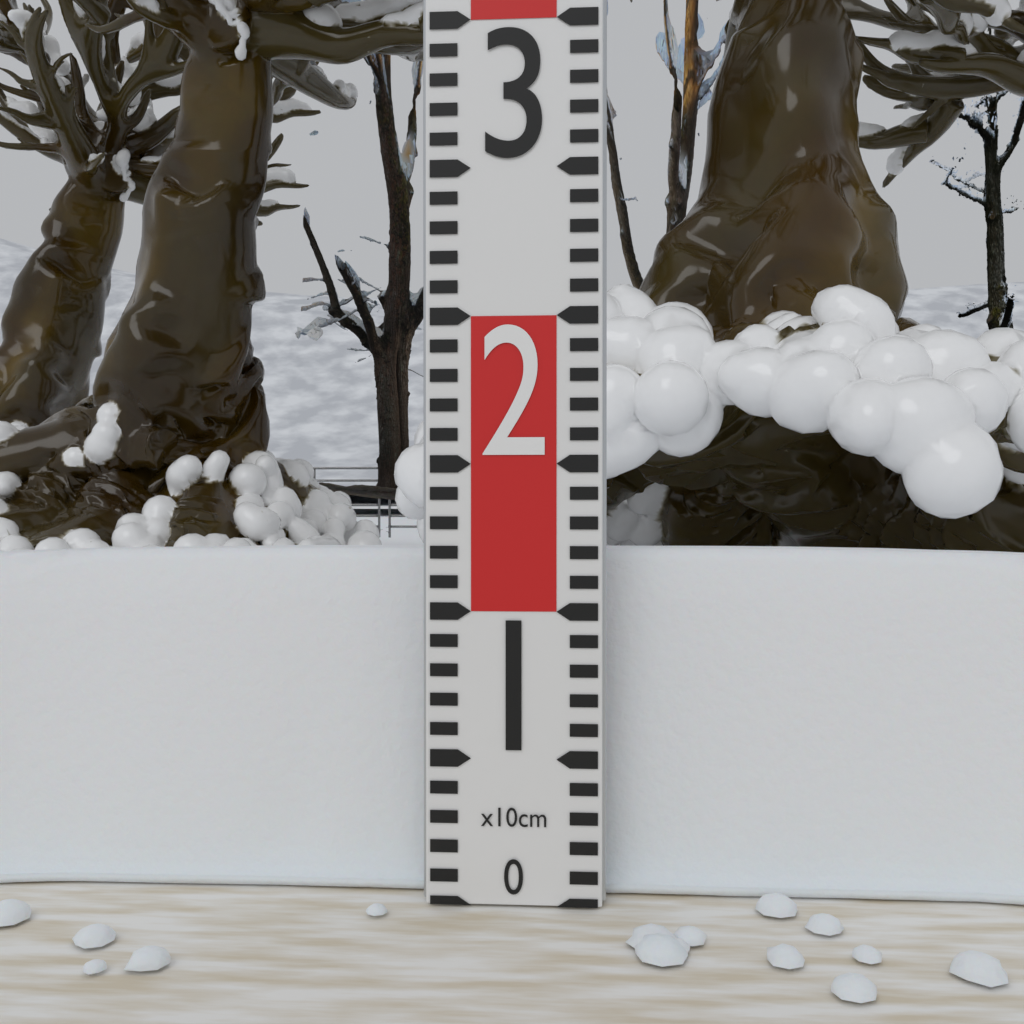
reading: 12 cm
